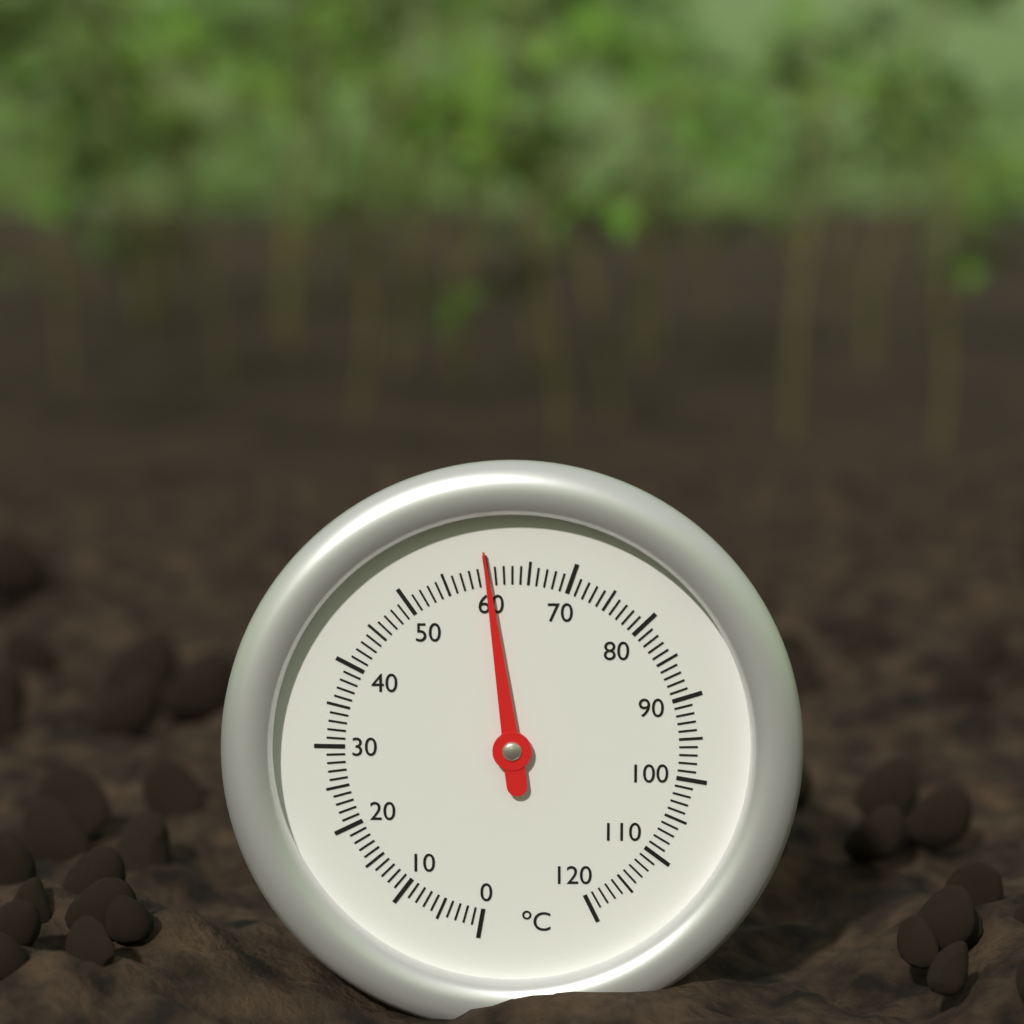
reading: 60 °C
